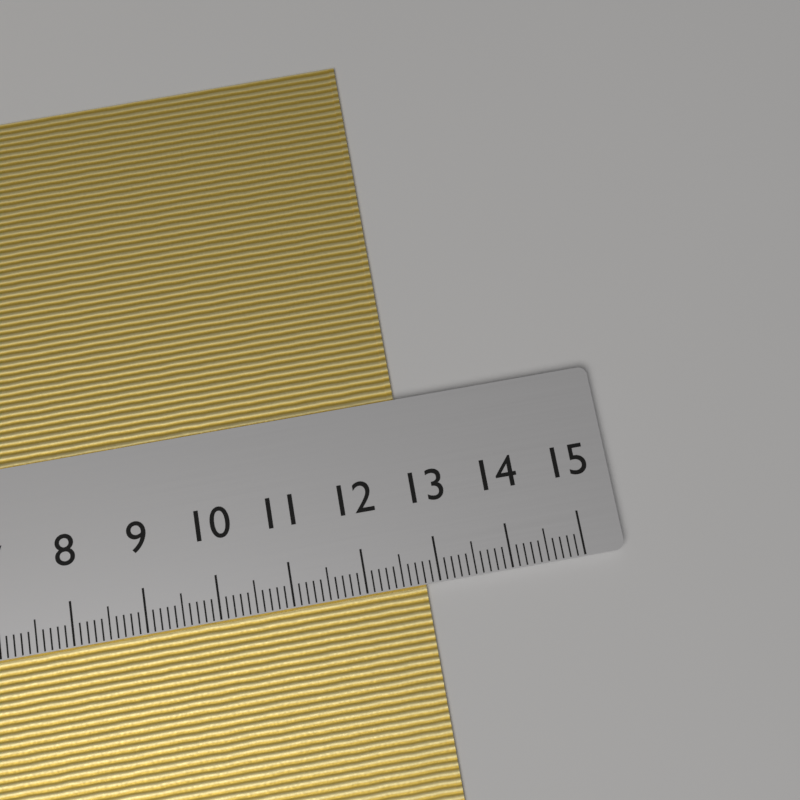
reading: 12.8 cm
